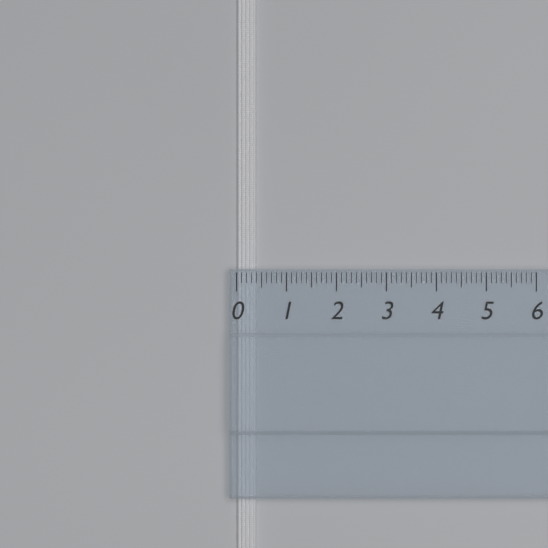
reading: 0.4 (no unit)
